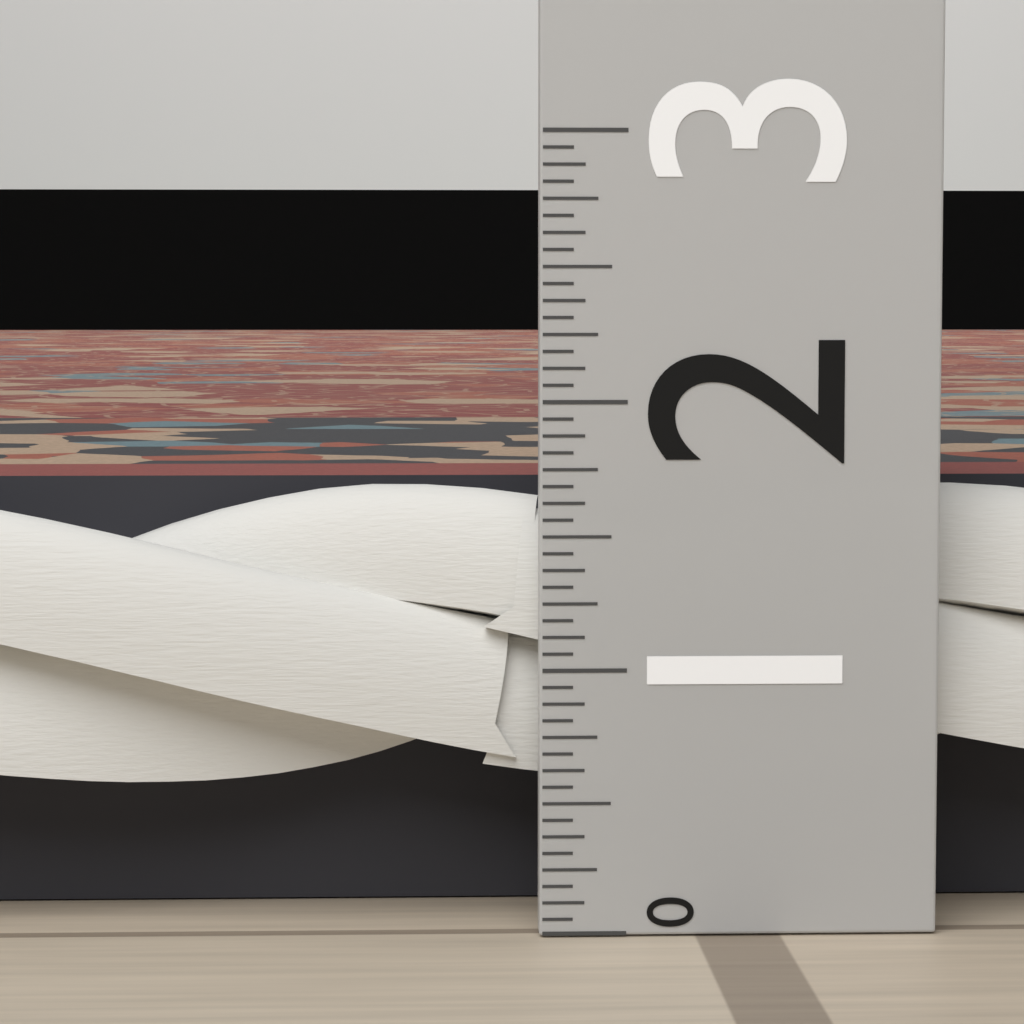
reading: 1.6875 (no unit)
